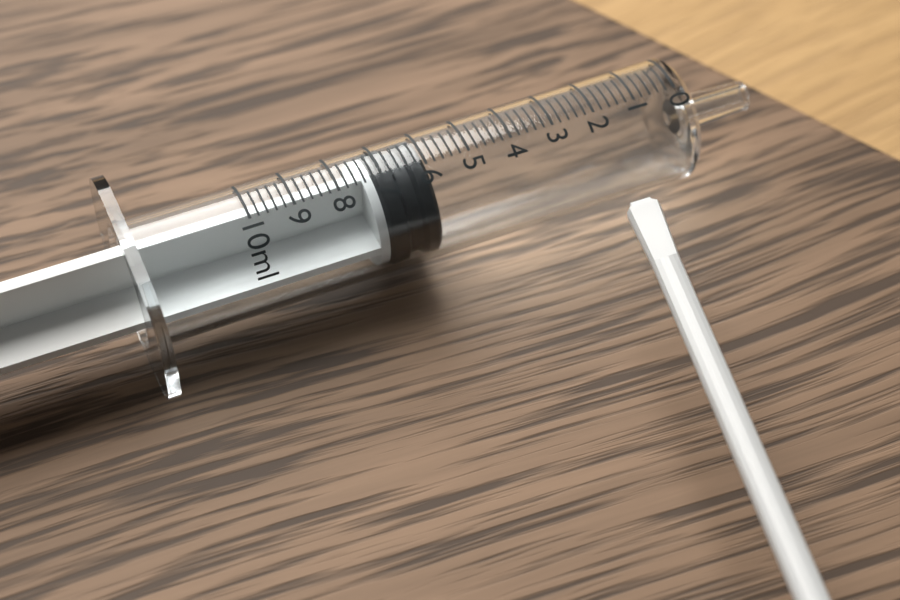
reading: 6.0 ml
